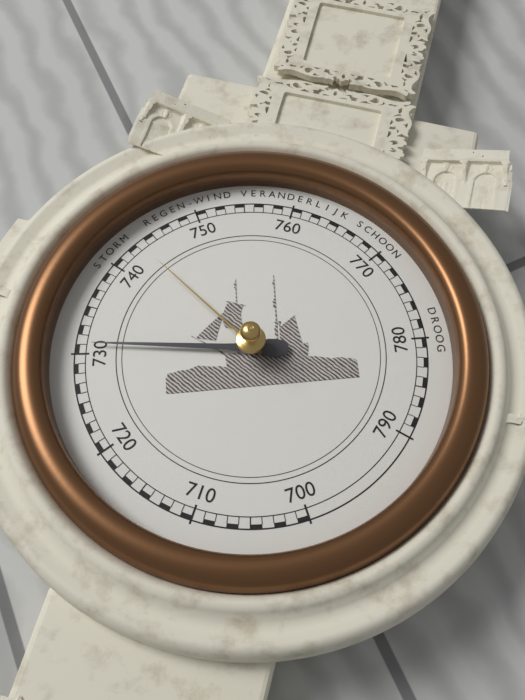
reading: 731 mmHg
